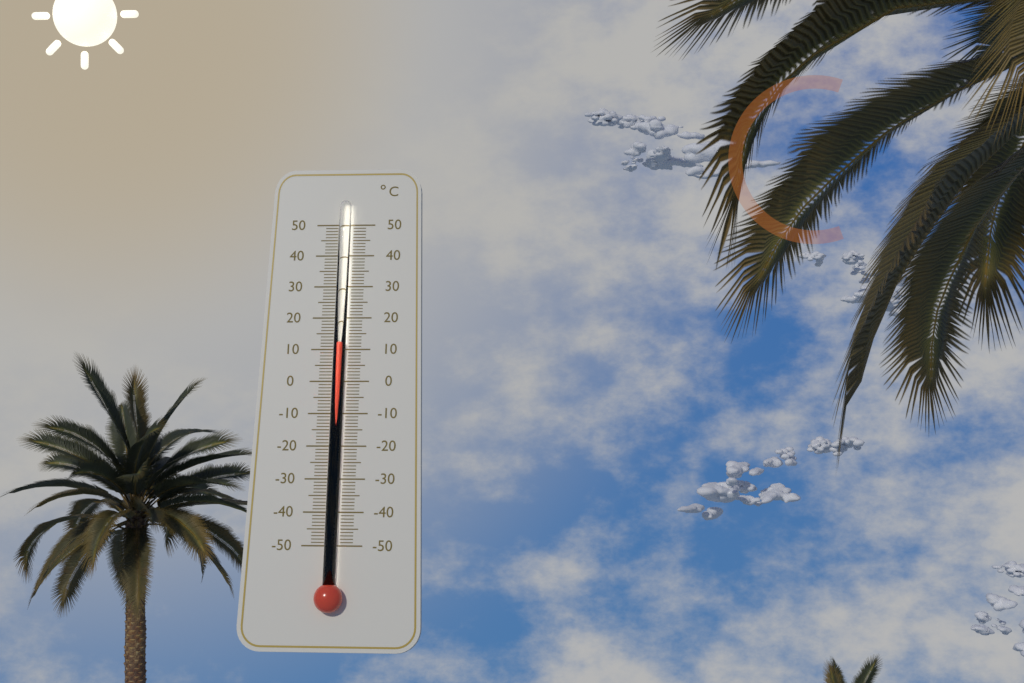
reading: 12 °C
